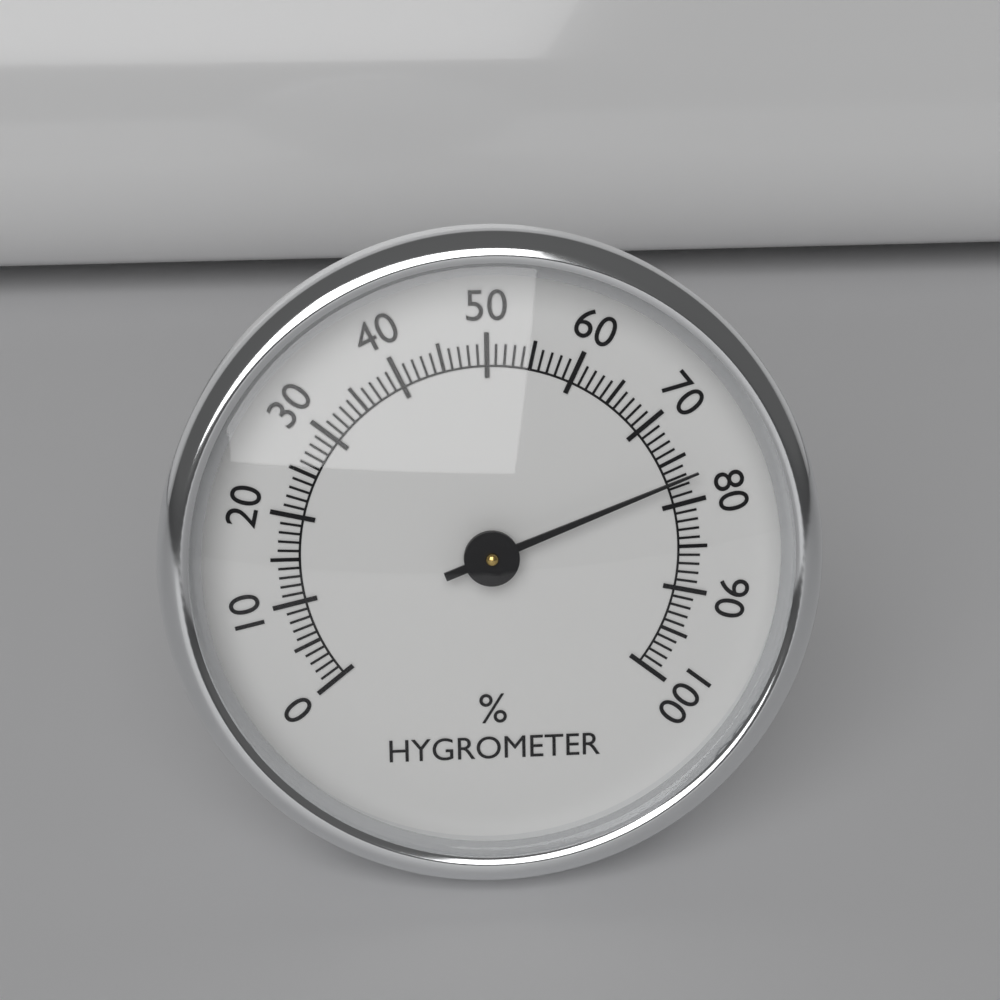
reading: 77 %
